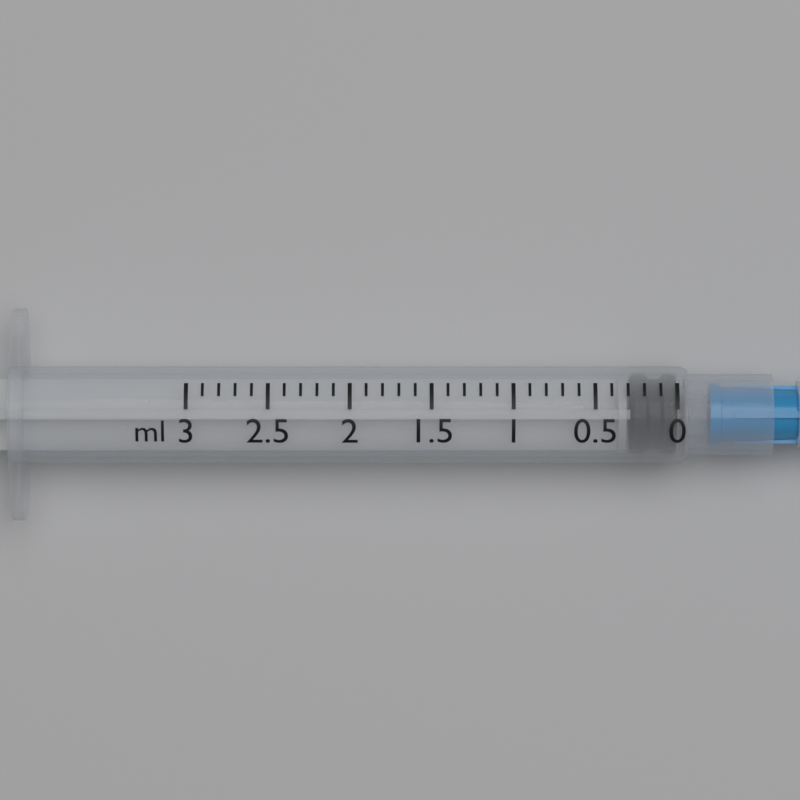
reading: 0.0 ml
